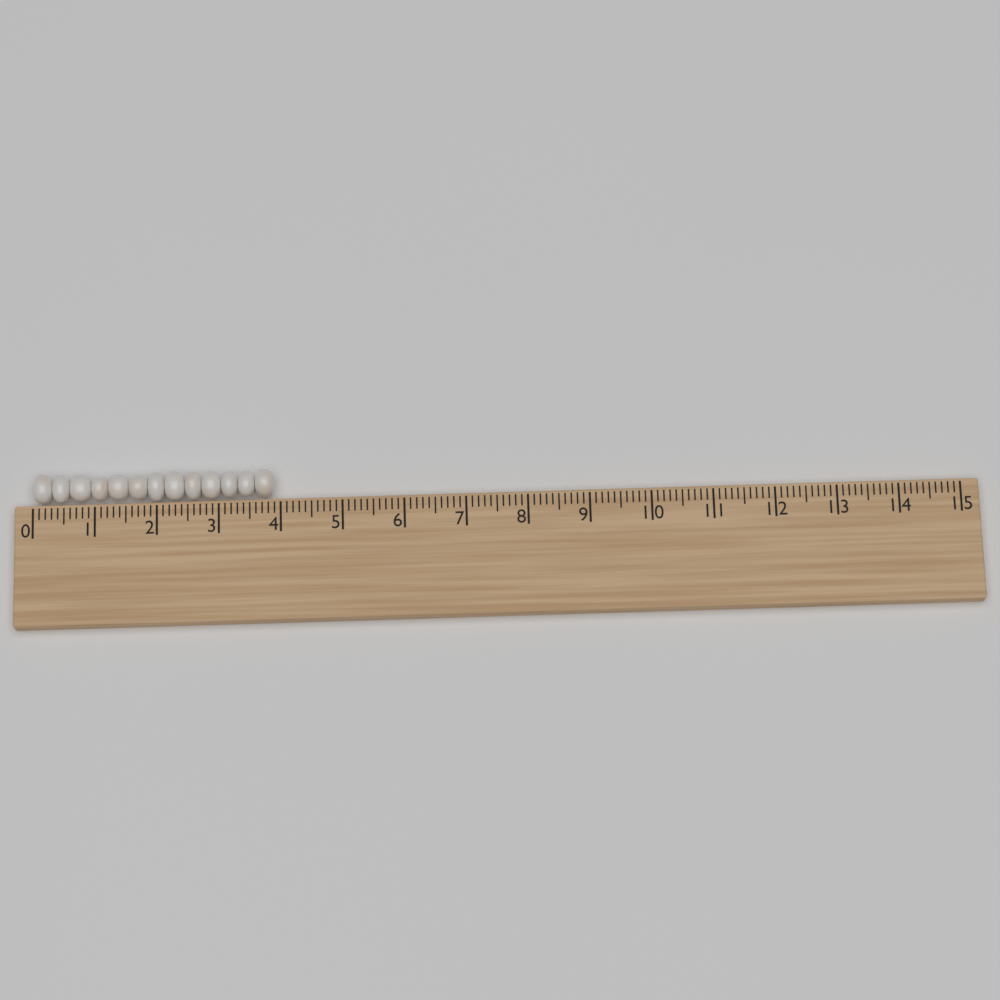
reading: 3.9 (no unit)
